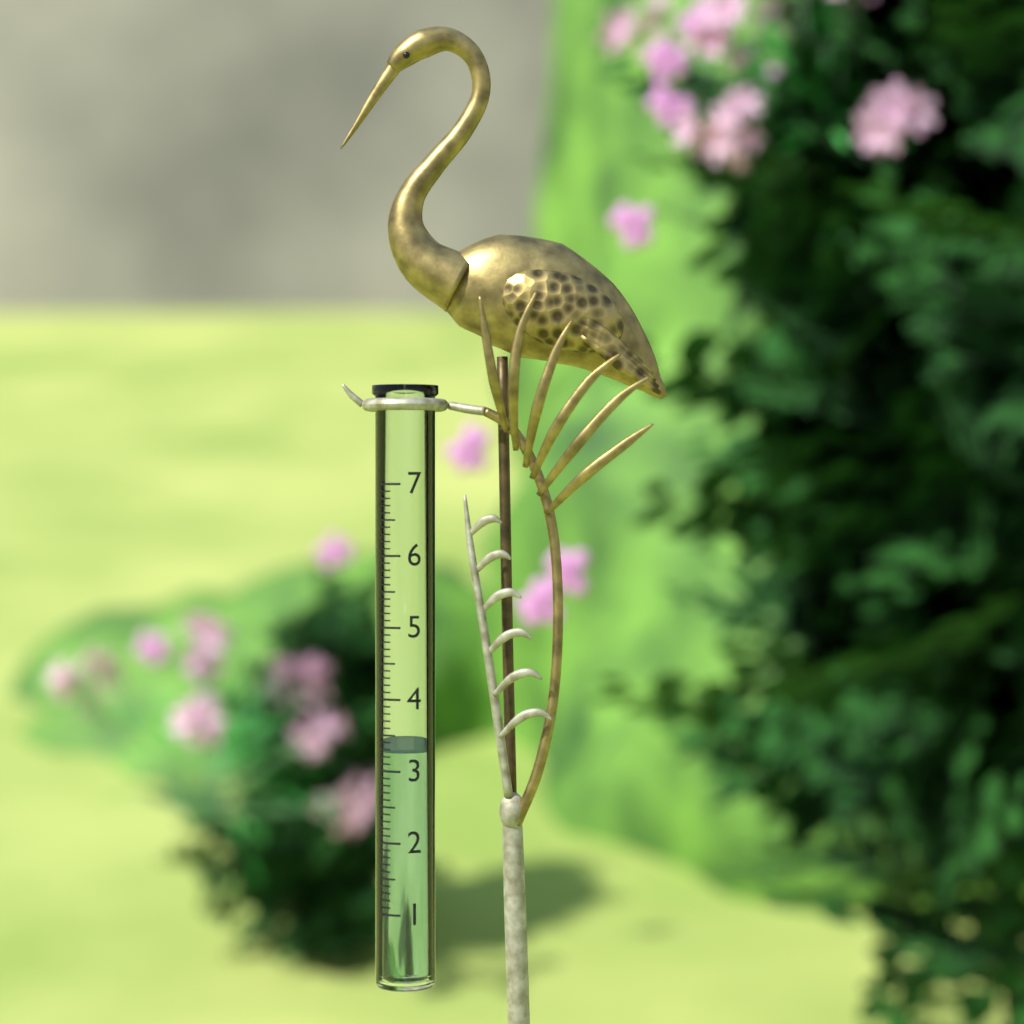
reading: 3.3 (no unit)
